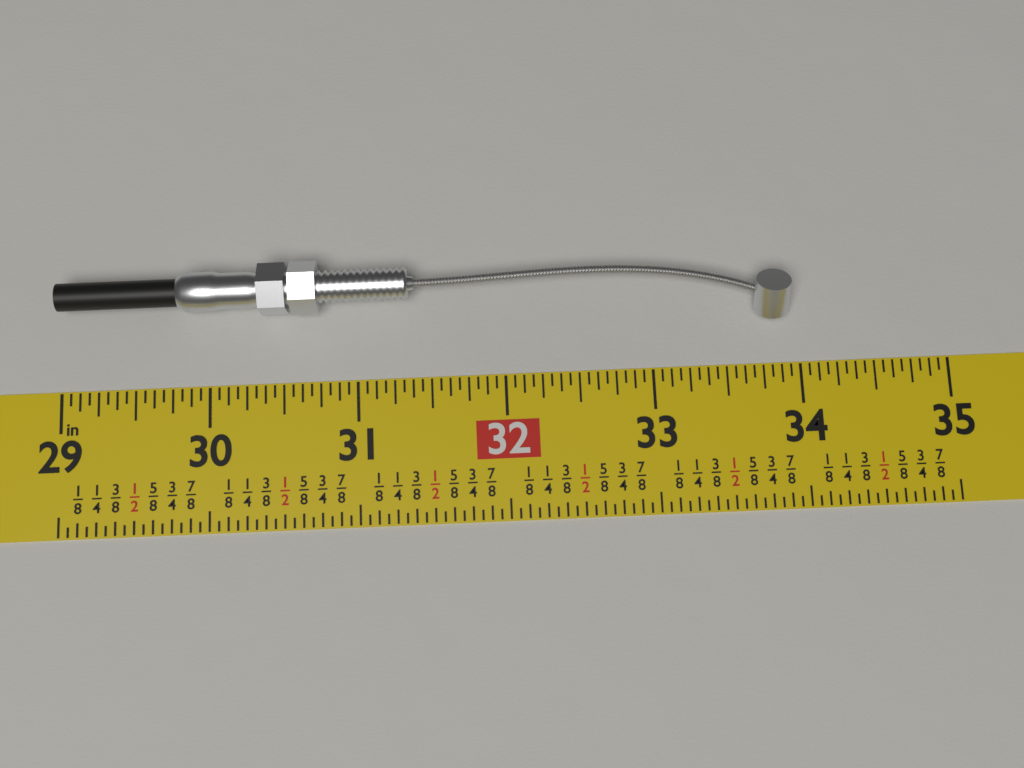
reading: 33.9375 in
